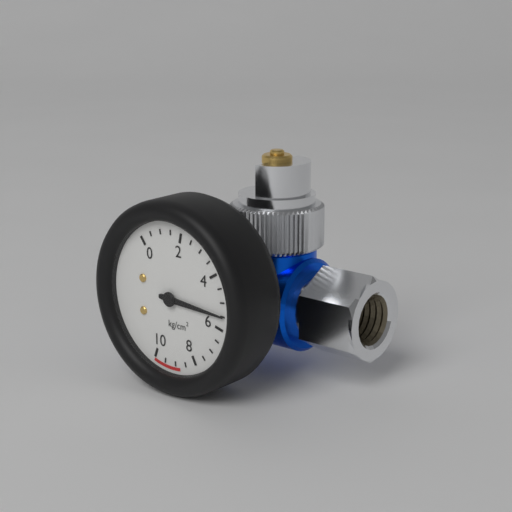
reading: 5.5 kg/cm²
